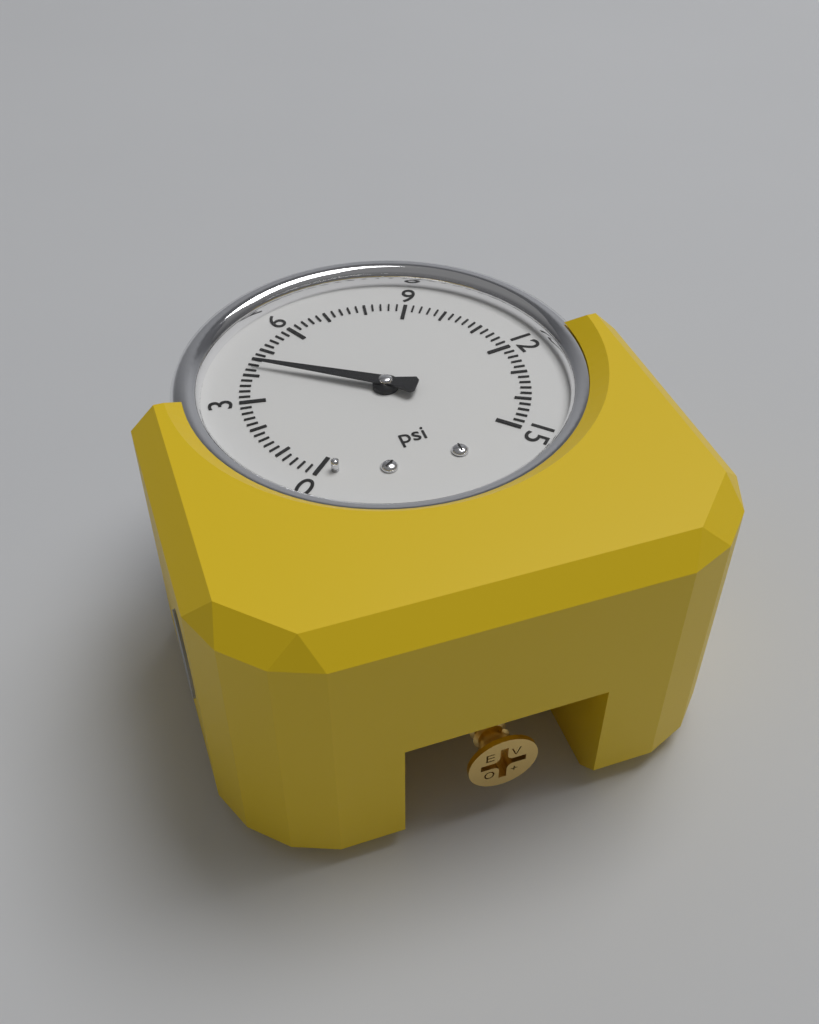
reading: 4.4 psi
